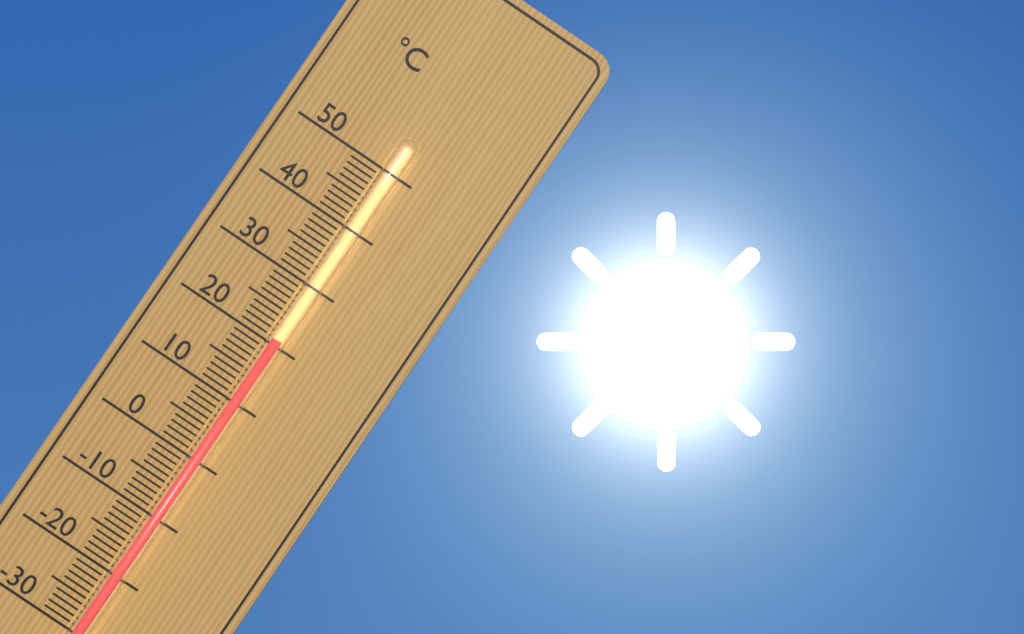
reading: 21 °C
